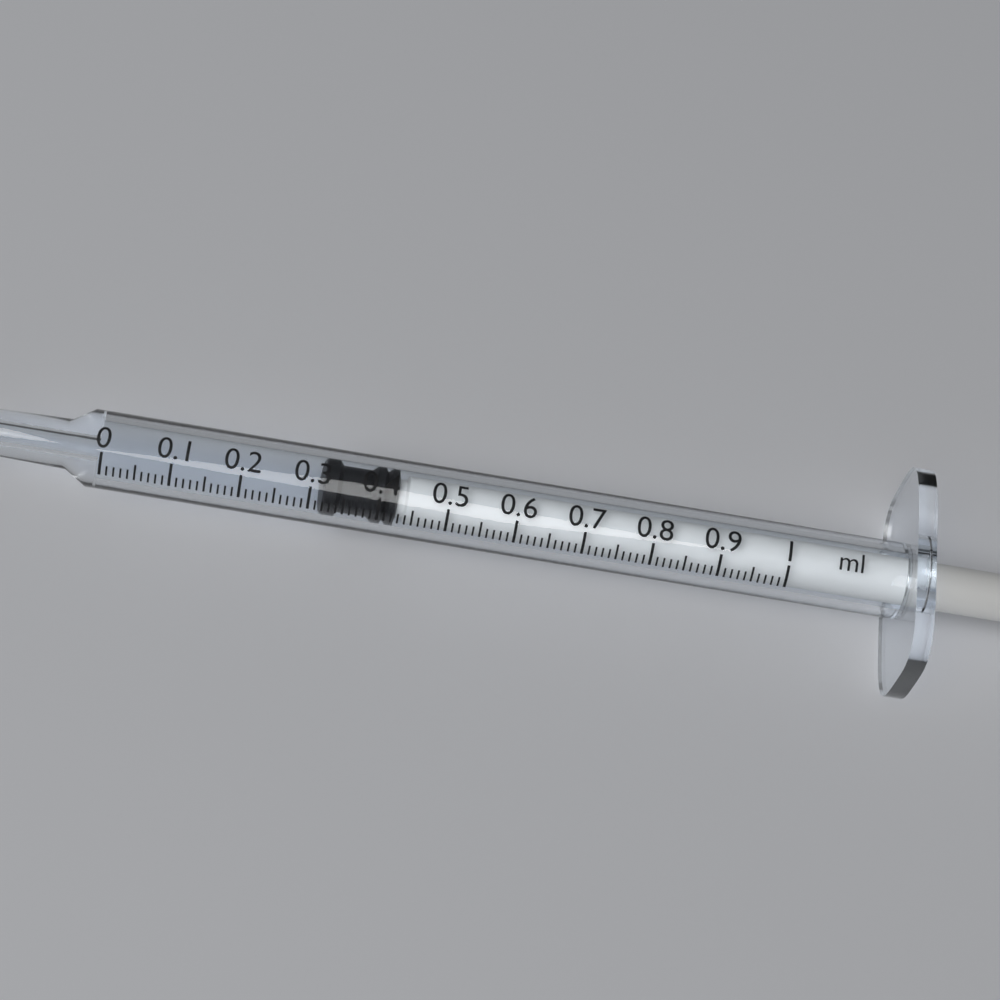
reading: 0.32 ml
